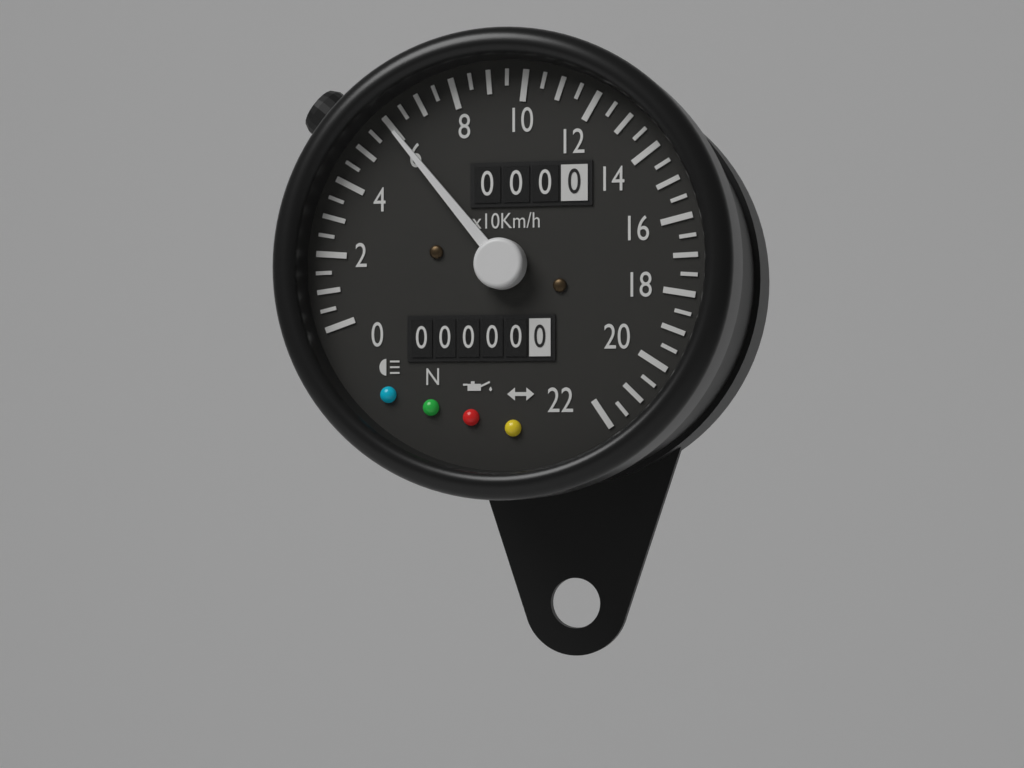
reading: 60 km/h
